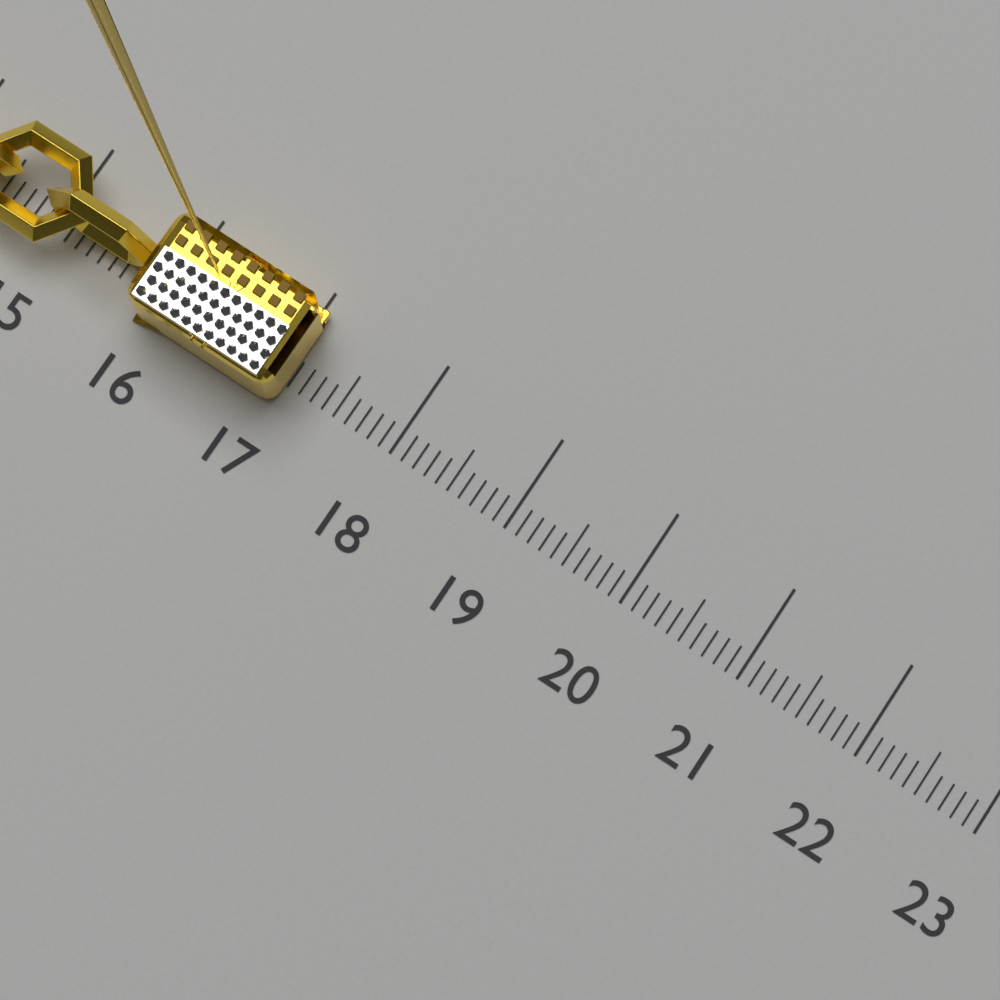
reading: 17.1 (no unit)
